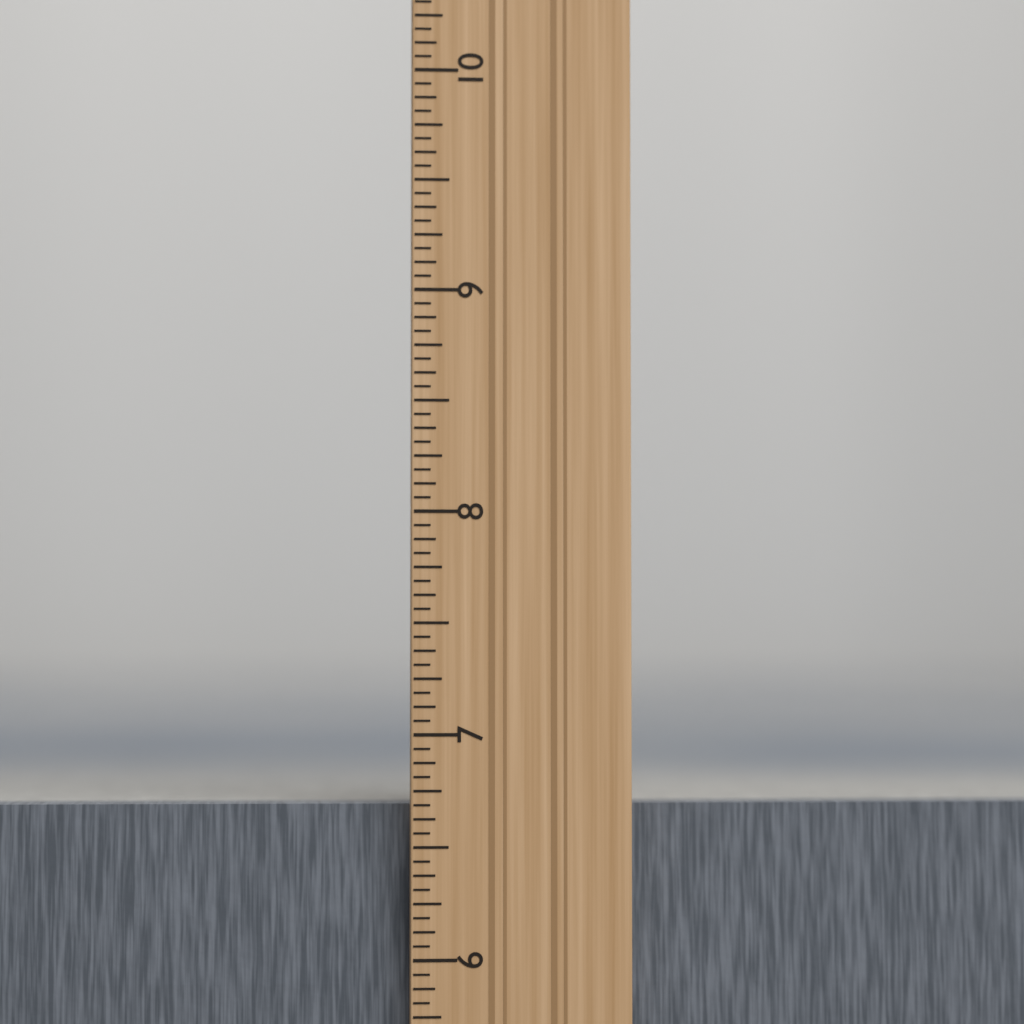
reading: 6.6875 in
